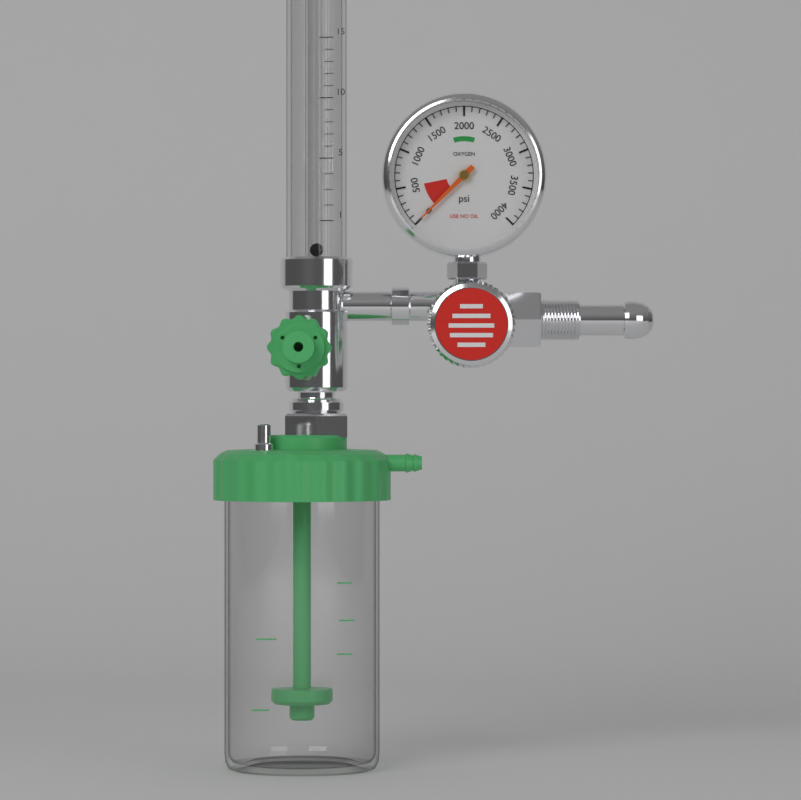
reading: 0 psi
